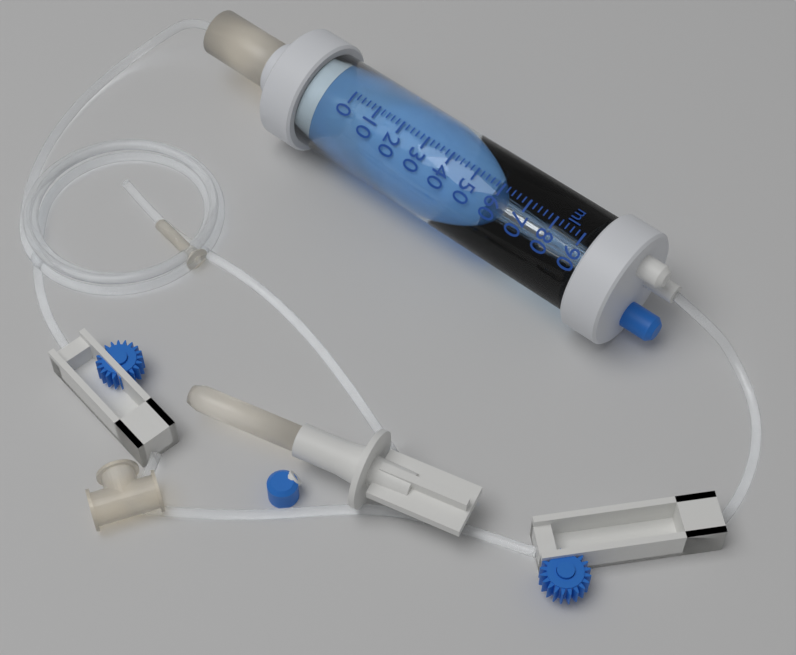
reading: 58 ml
